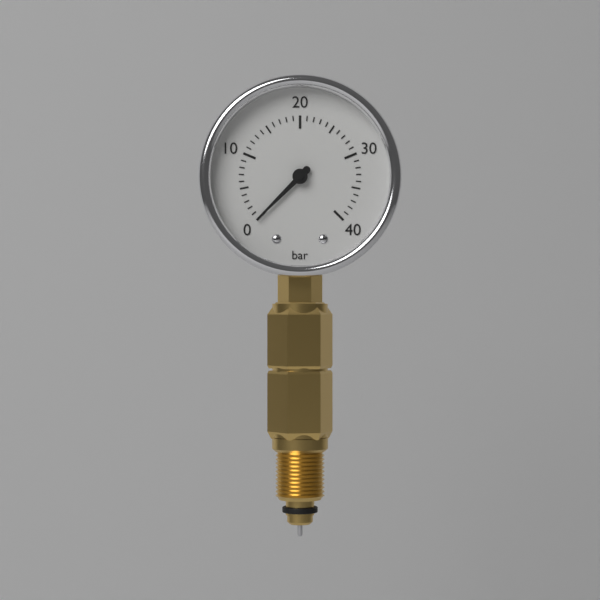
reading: 0 bar
